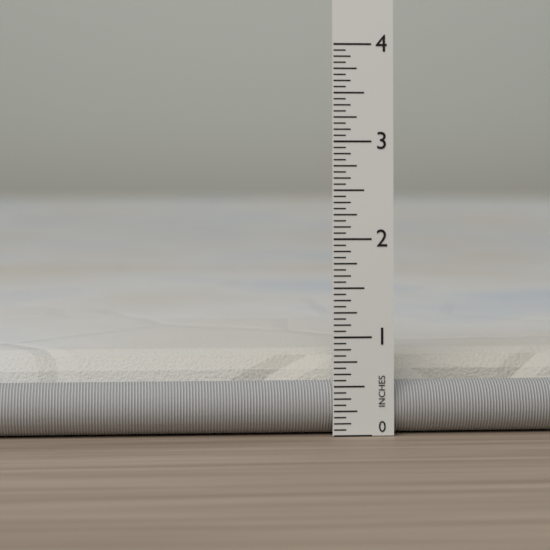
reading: 0.8125 in
